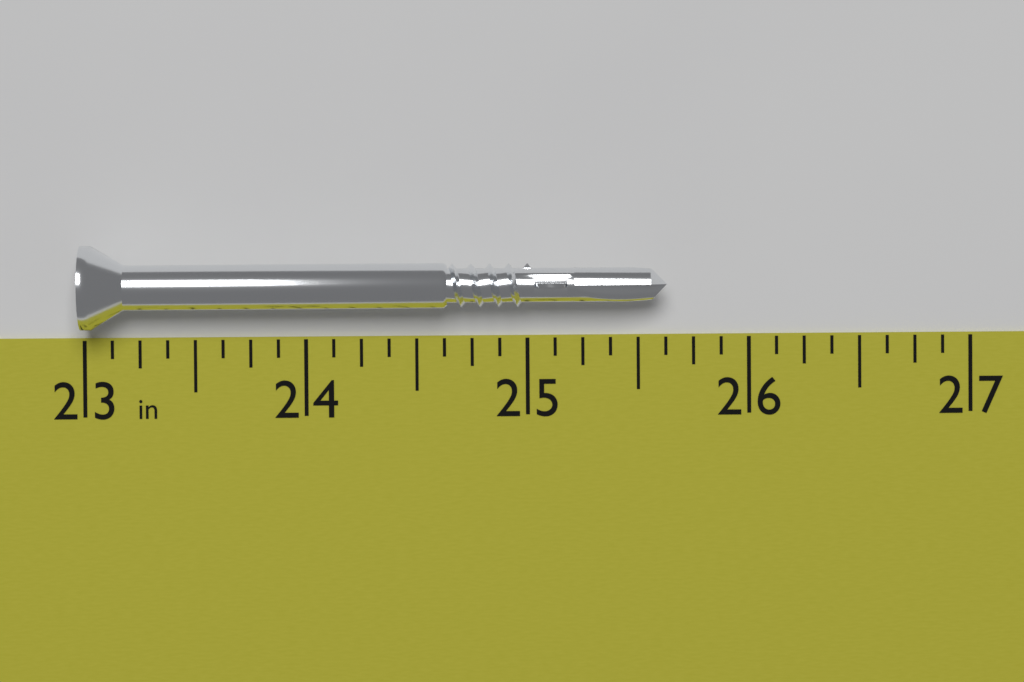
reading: 25.625 in
